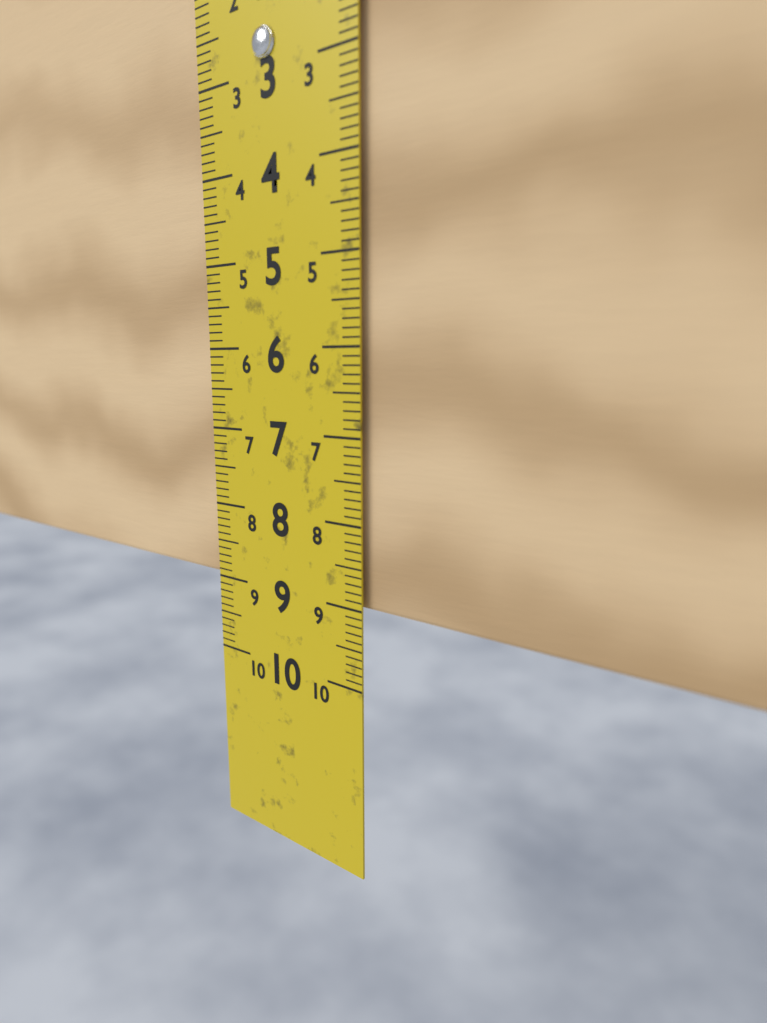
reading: 9.0 cm
